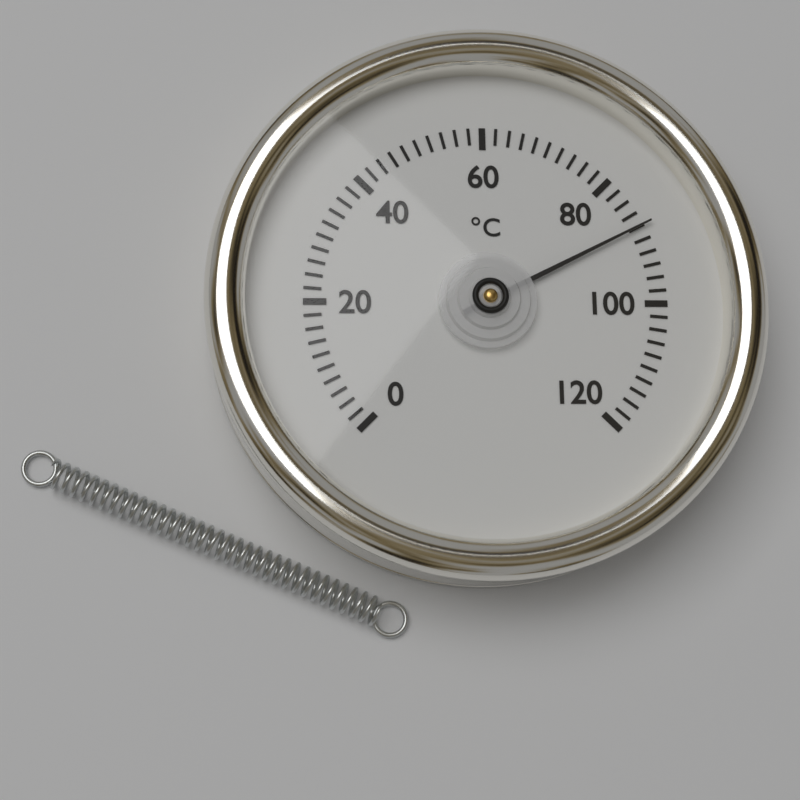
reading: 88 °C
